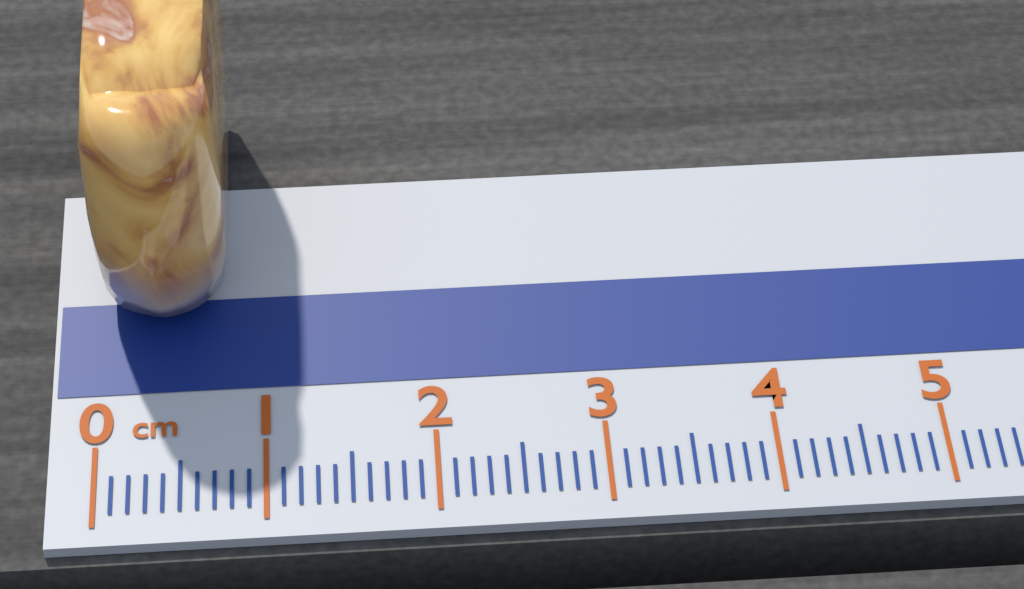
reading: 0.8 cm
